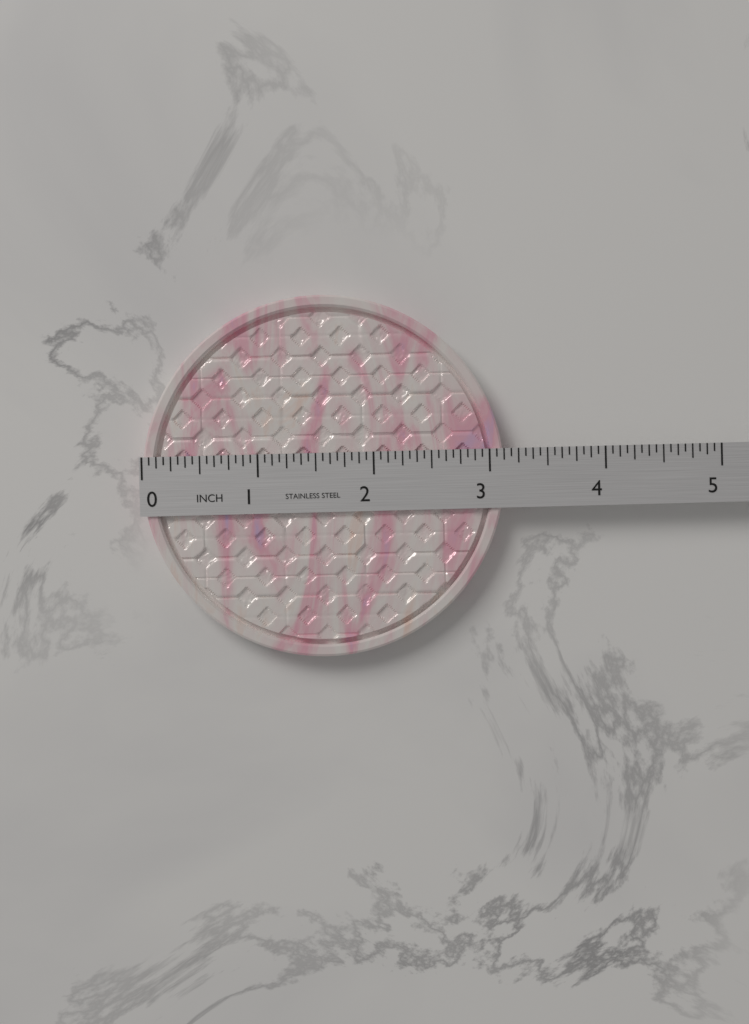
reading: 3.1250 in
